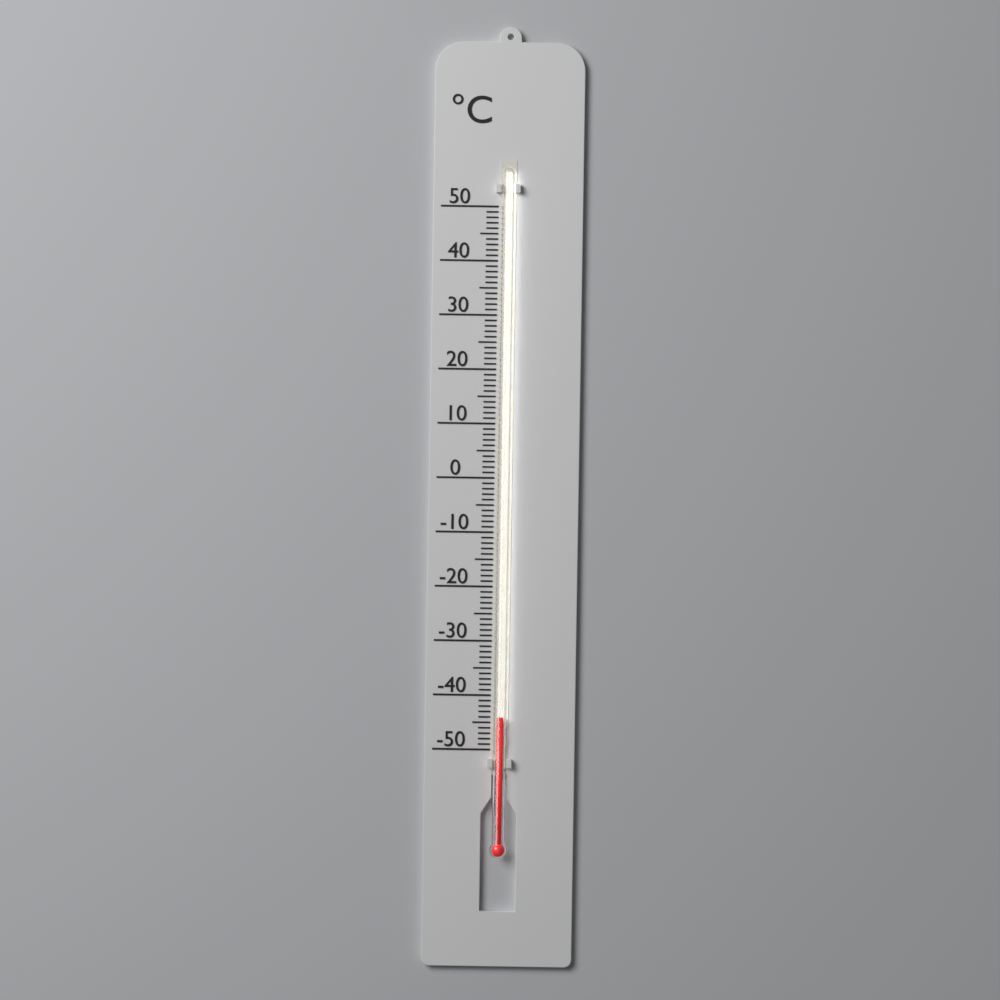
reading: -44 °C
